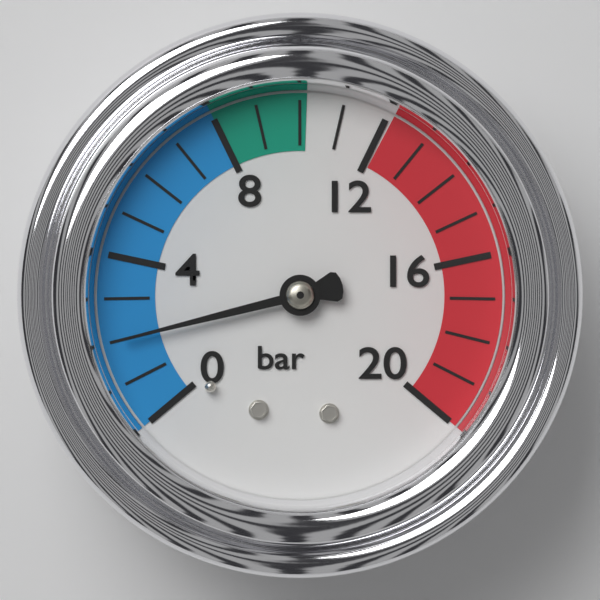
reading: 2 bar
